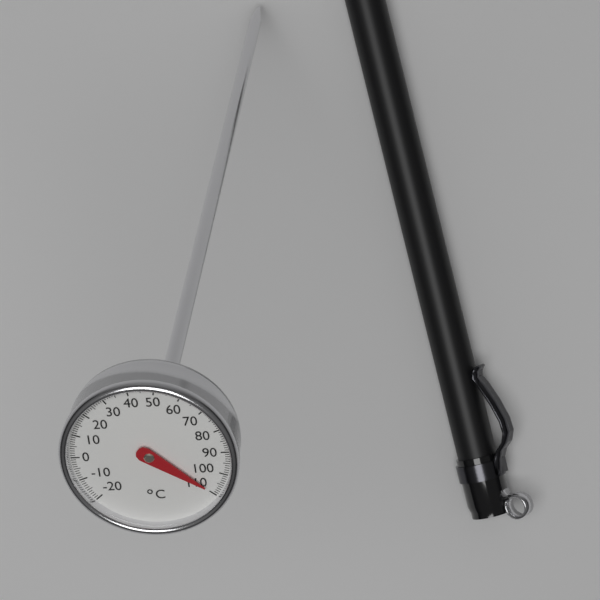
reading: 109 °C
